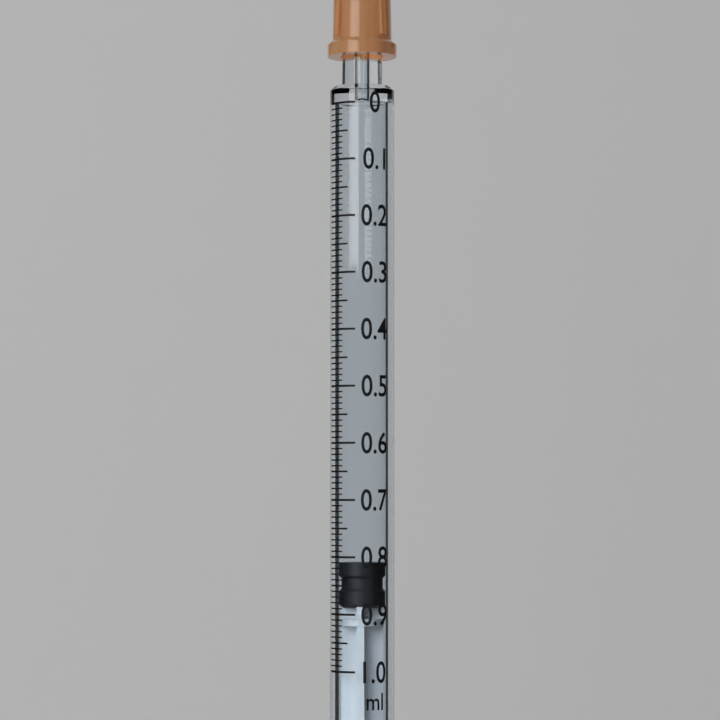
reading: 0.81 ml
